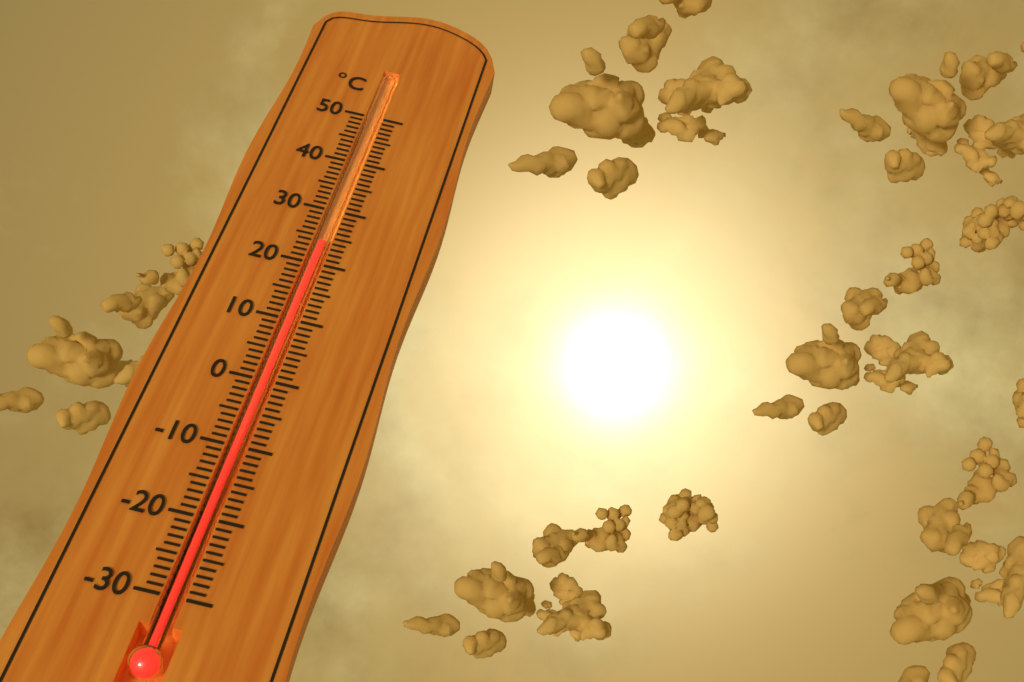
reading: 24 °C
